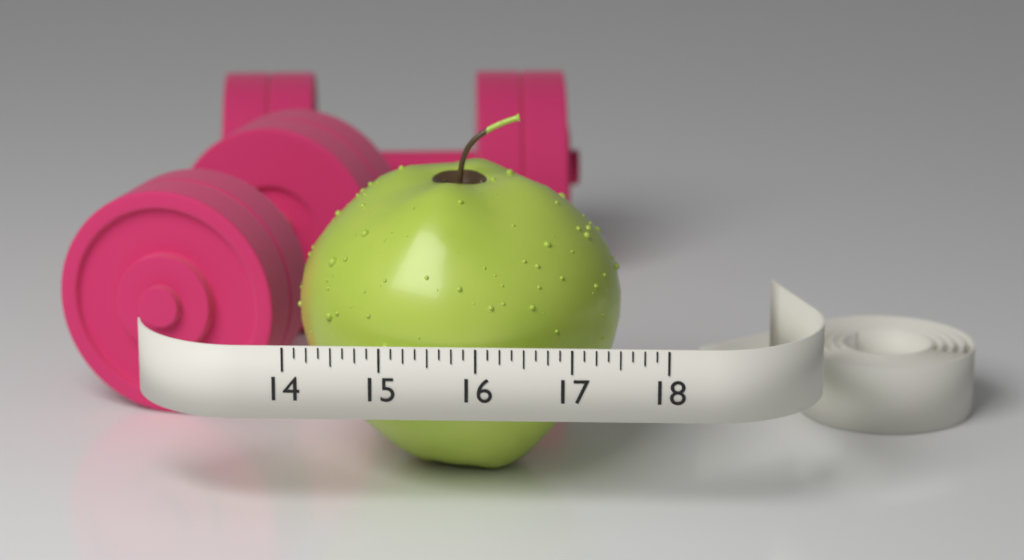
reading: 17.500 (no unit)
